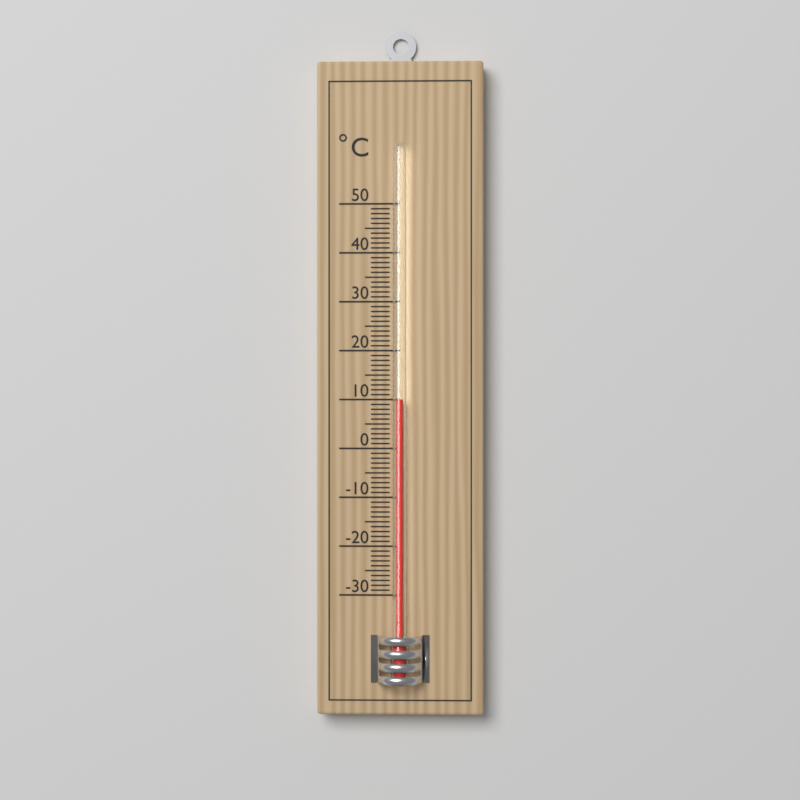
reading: 10 °C
